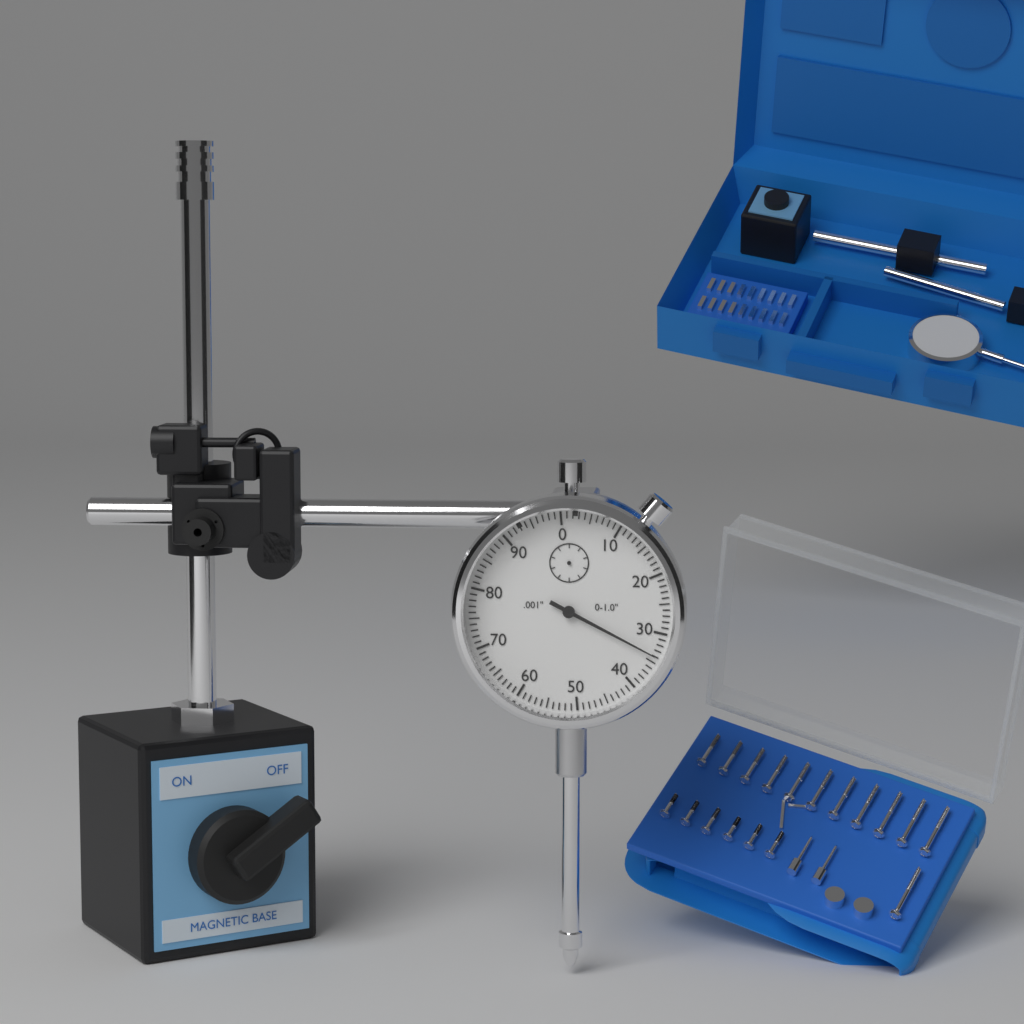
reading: 0.034 in
